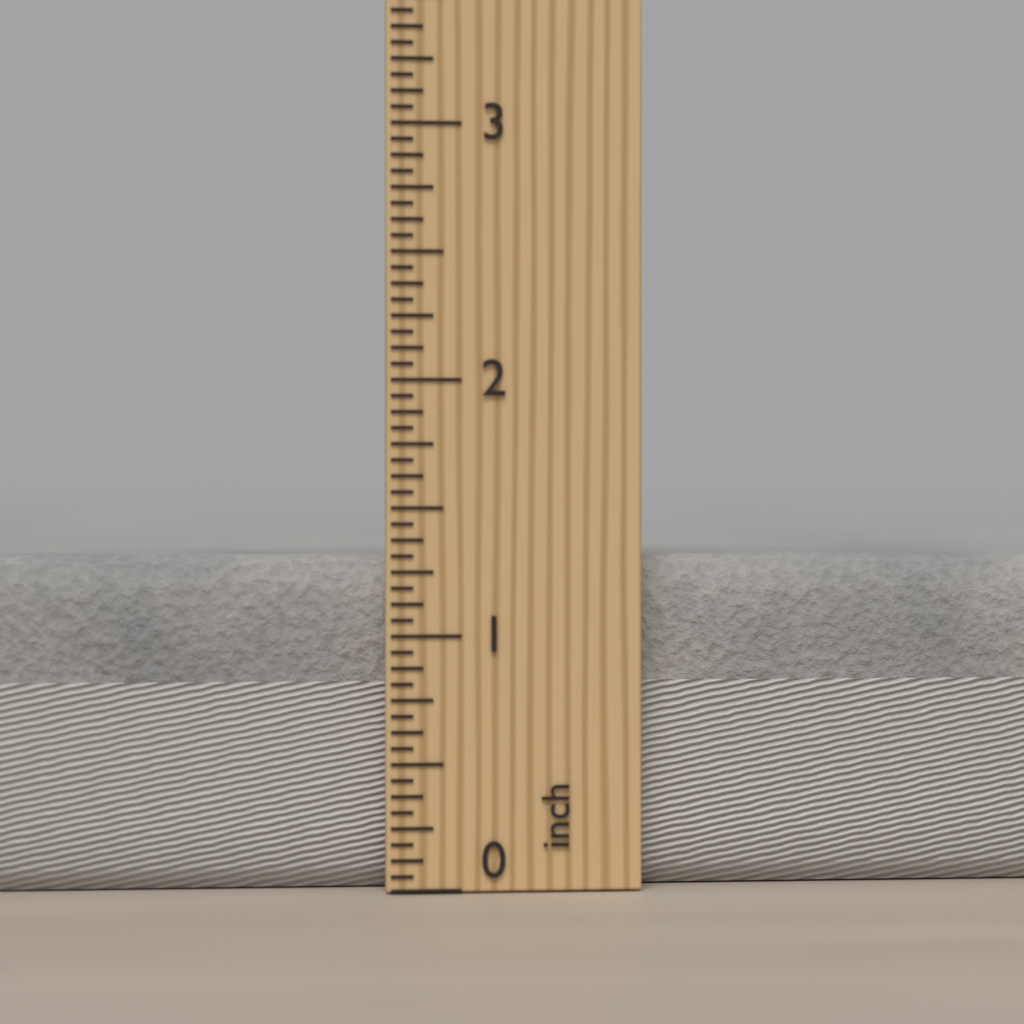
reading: 1.3125 inch
